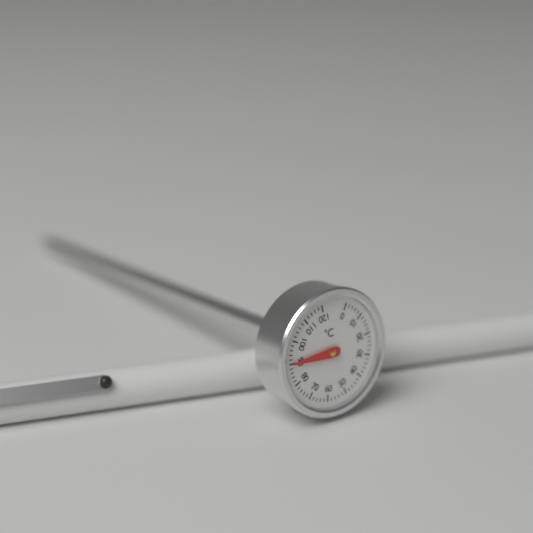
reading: 90 °C
